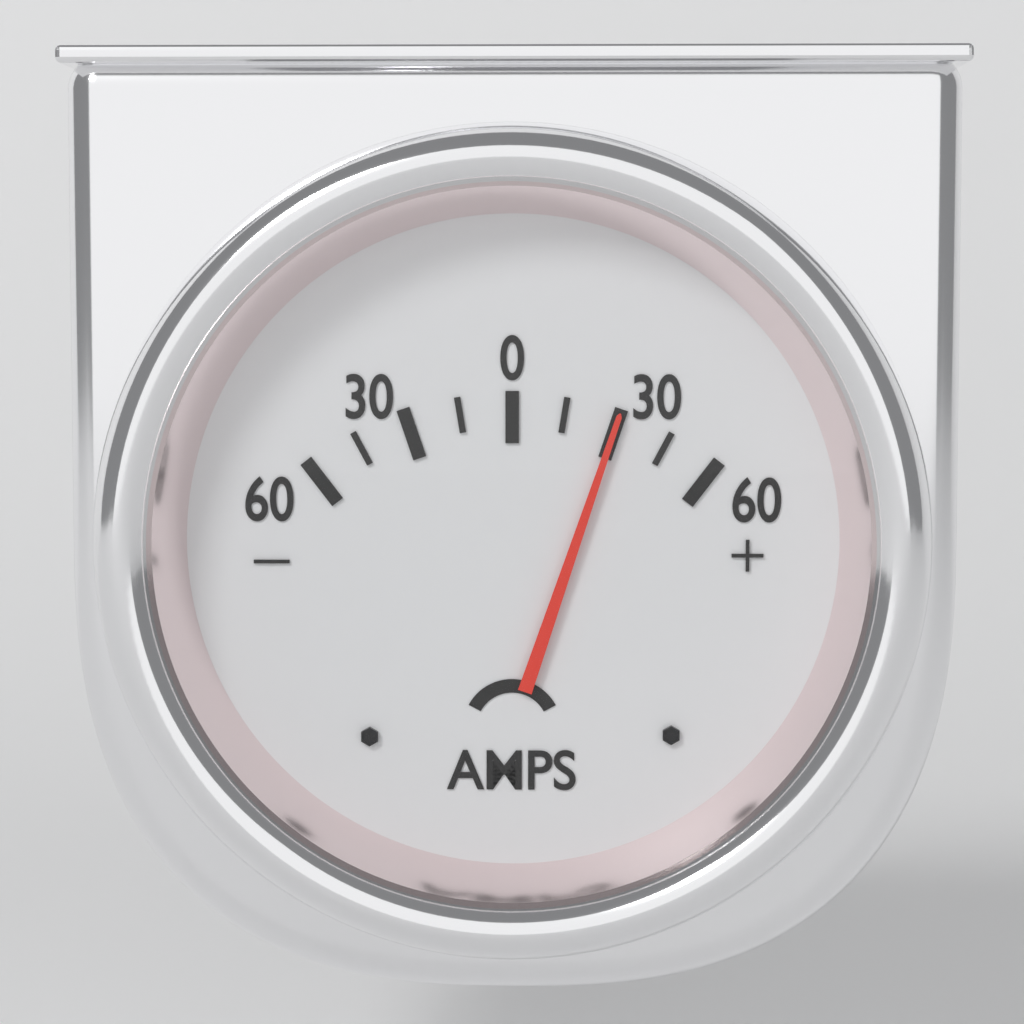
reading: 30 A
